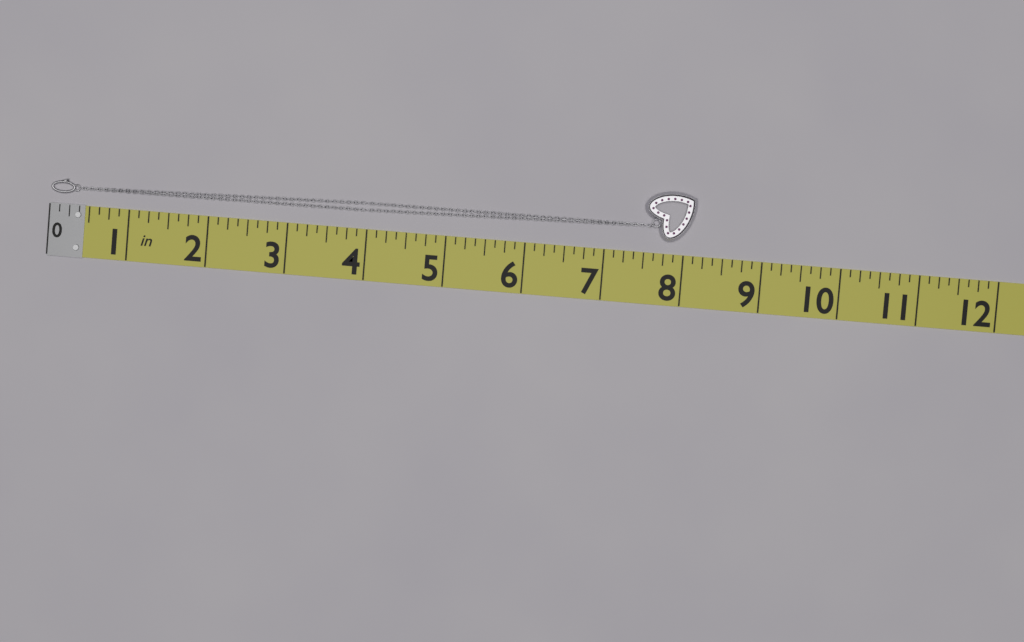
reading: 8.125 in
